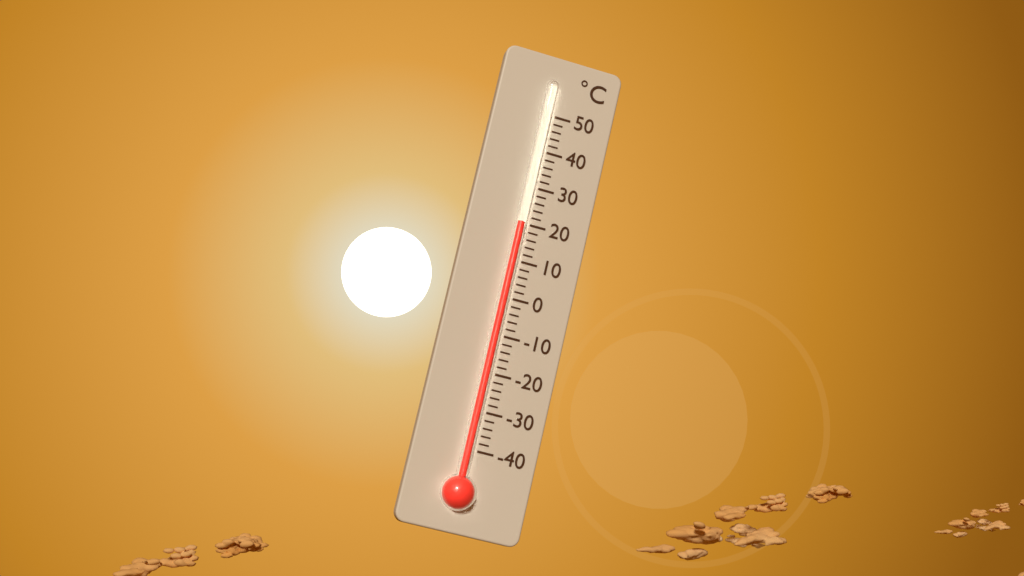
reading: 20 °C
